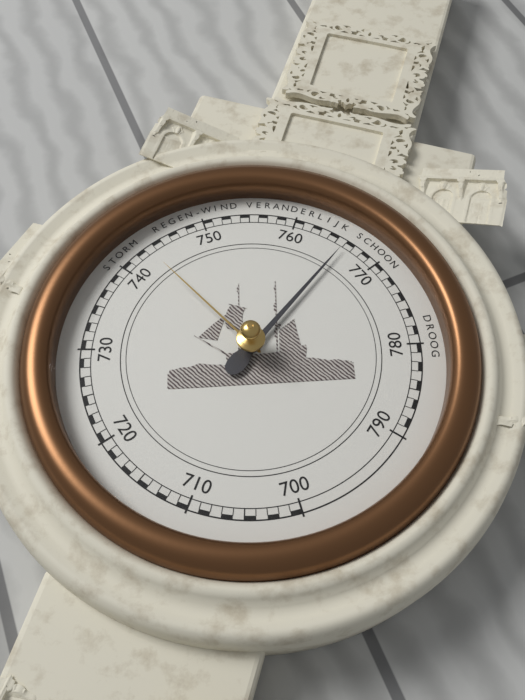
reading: 766 mmHg
